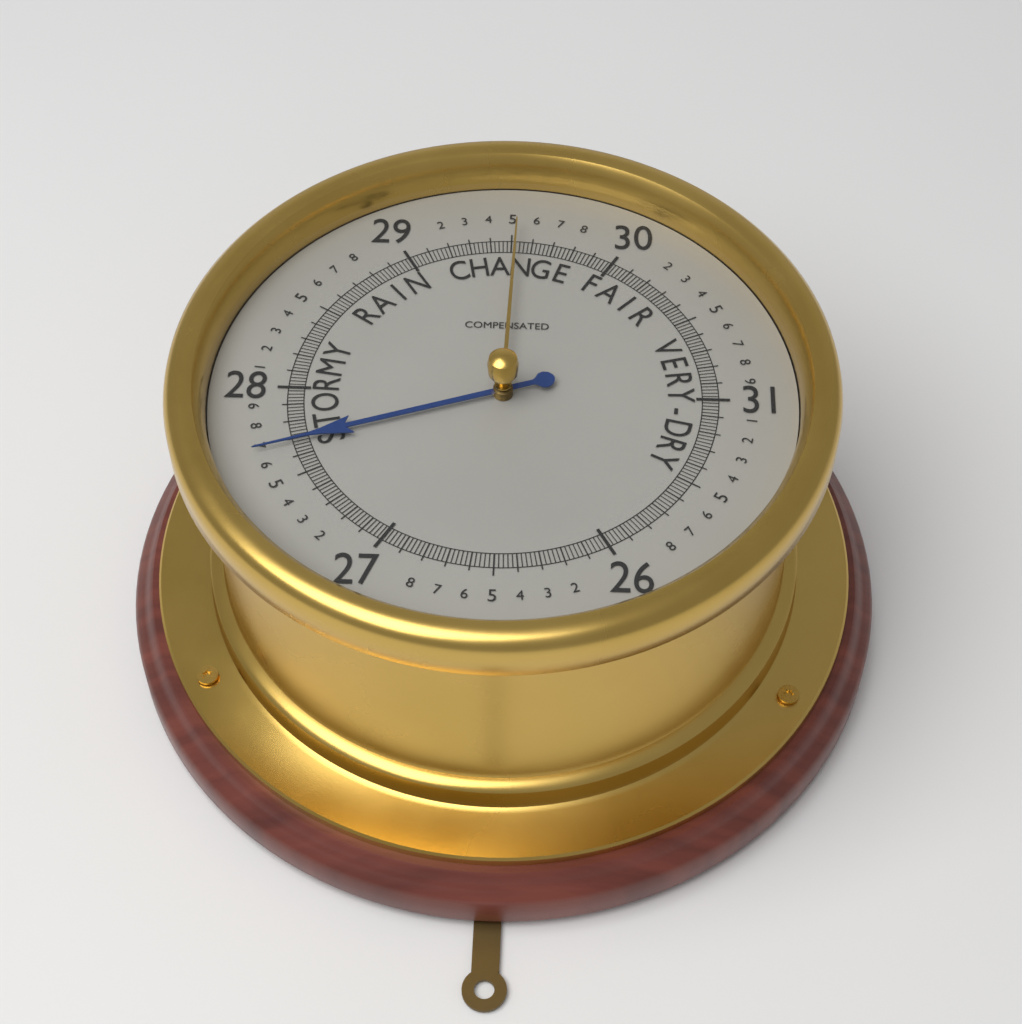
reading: 27.68 (no unit)
